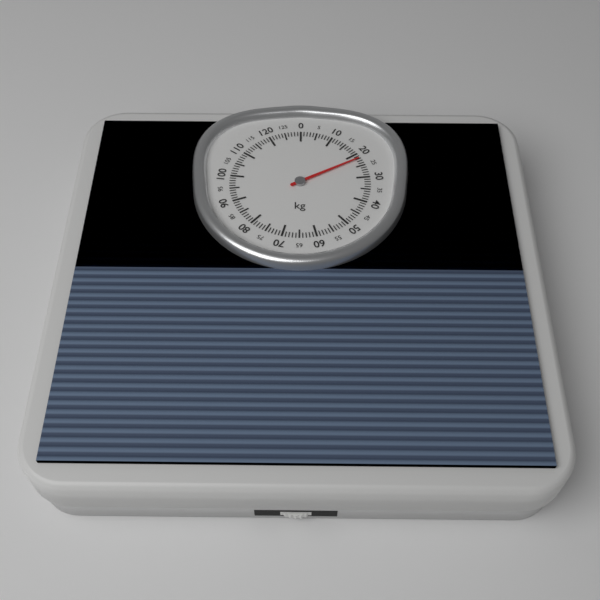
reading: 22 kg
